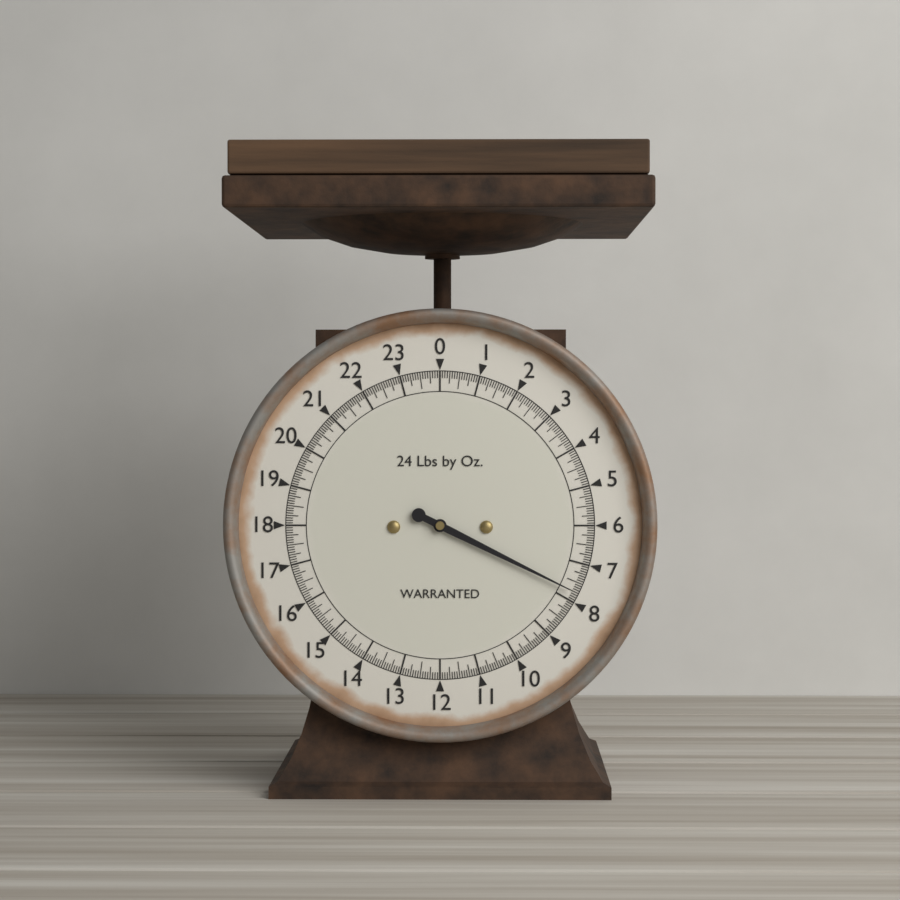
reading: 7.7500 lb
